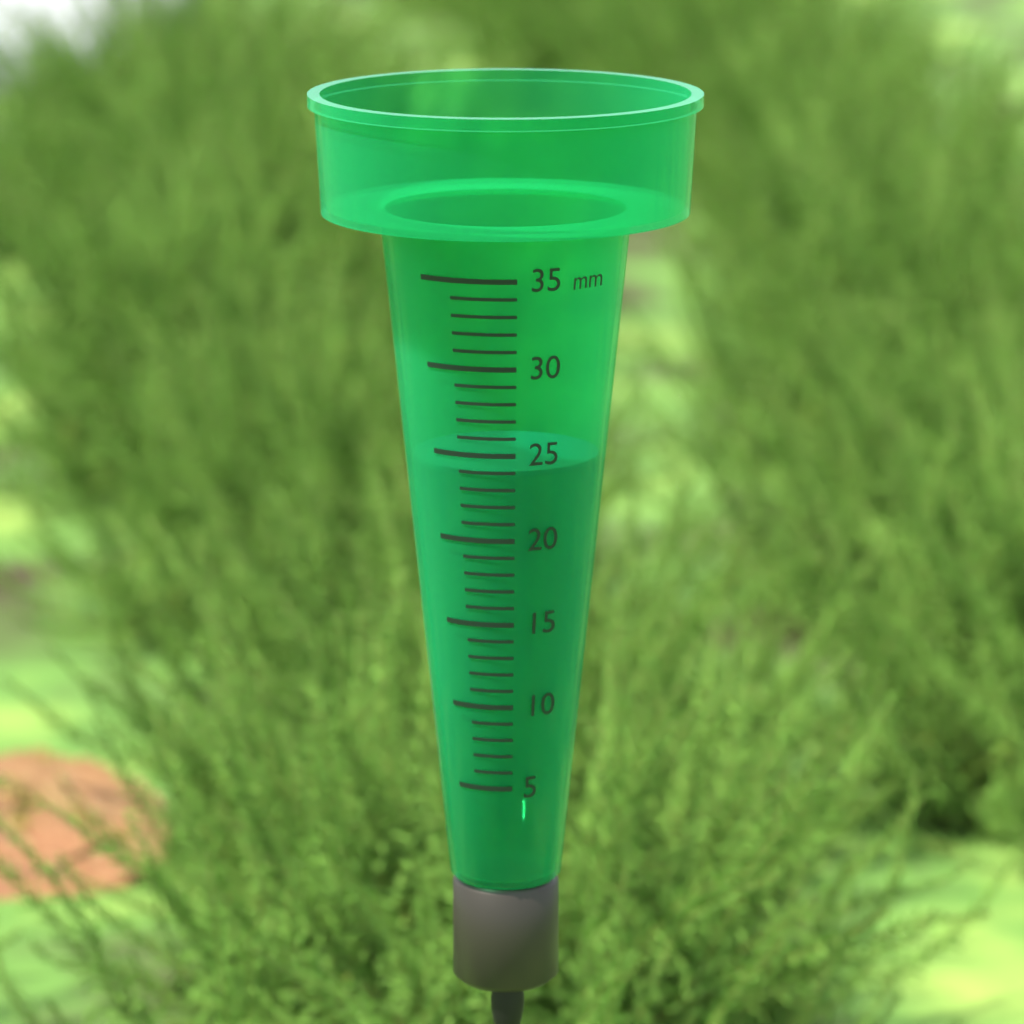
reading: 24 mm
